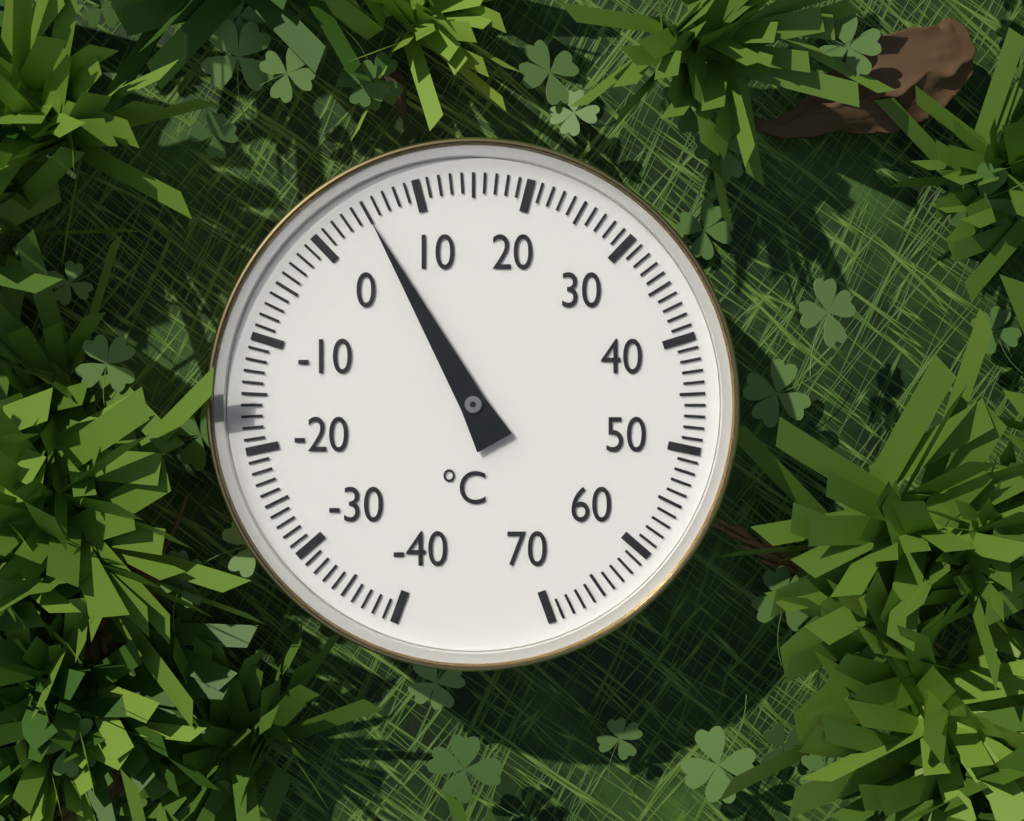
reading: 5 °C
